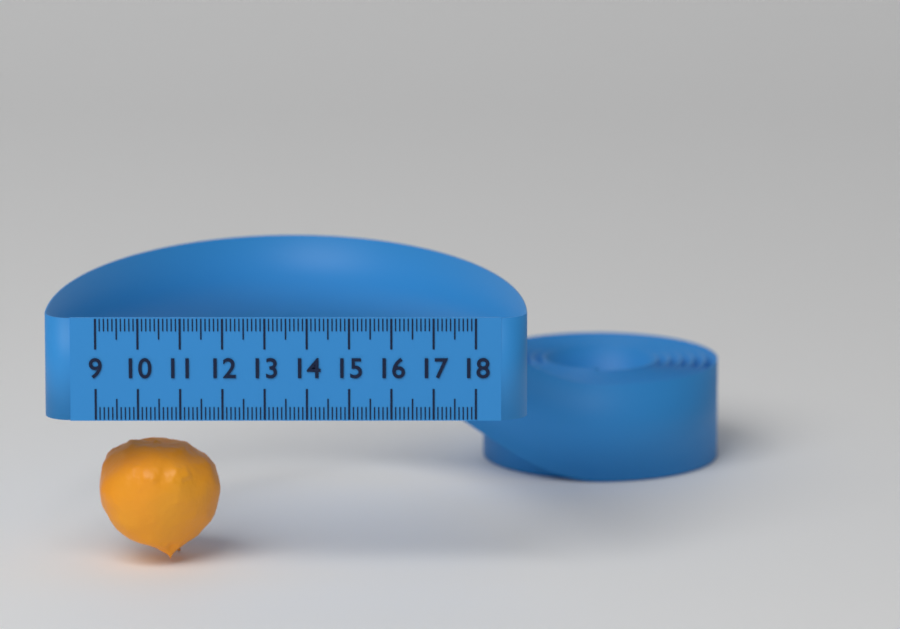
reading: 11.9 (no unit)
